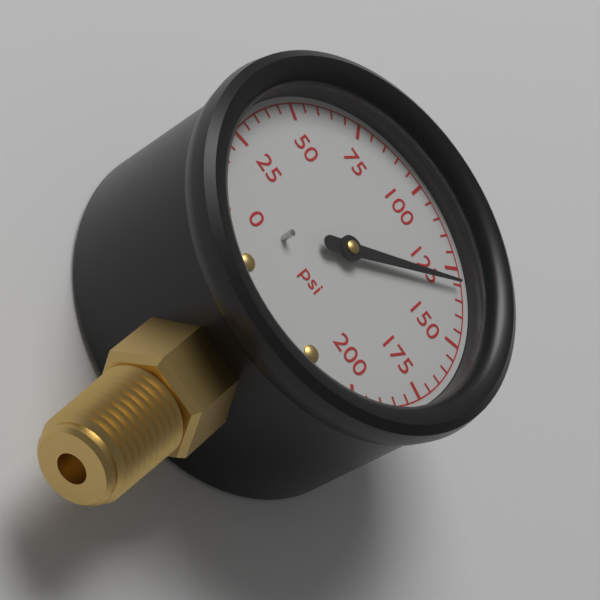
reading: 130 psi
